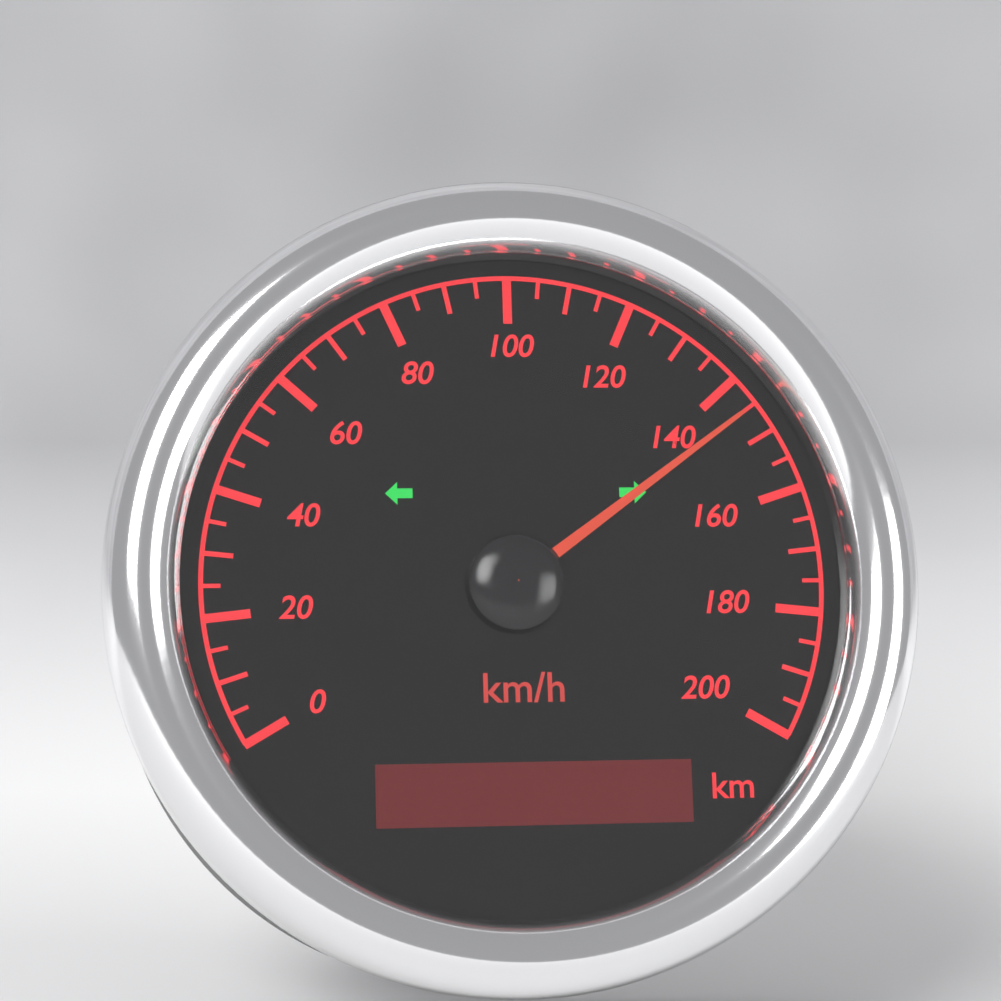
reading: 145 km/h
